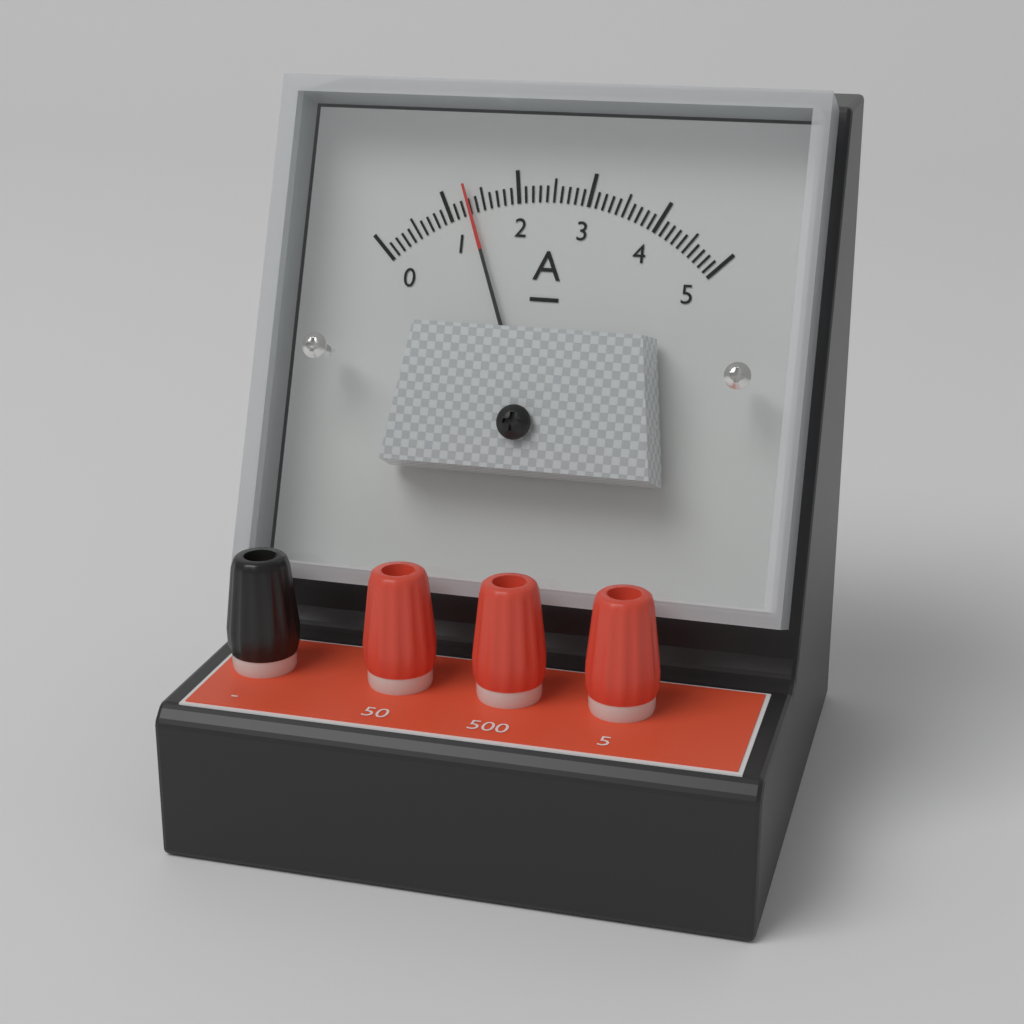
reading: 1.3 A
